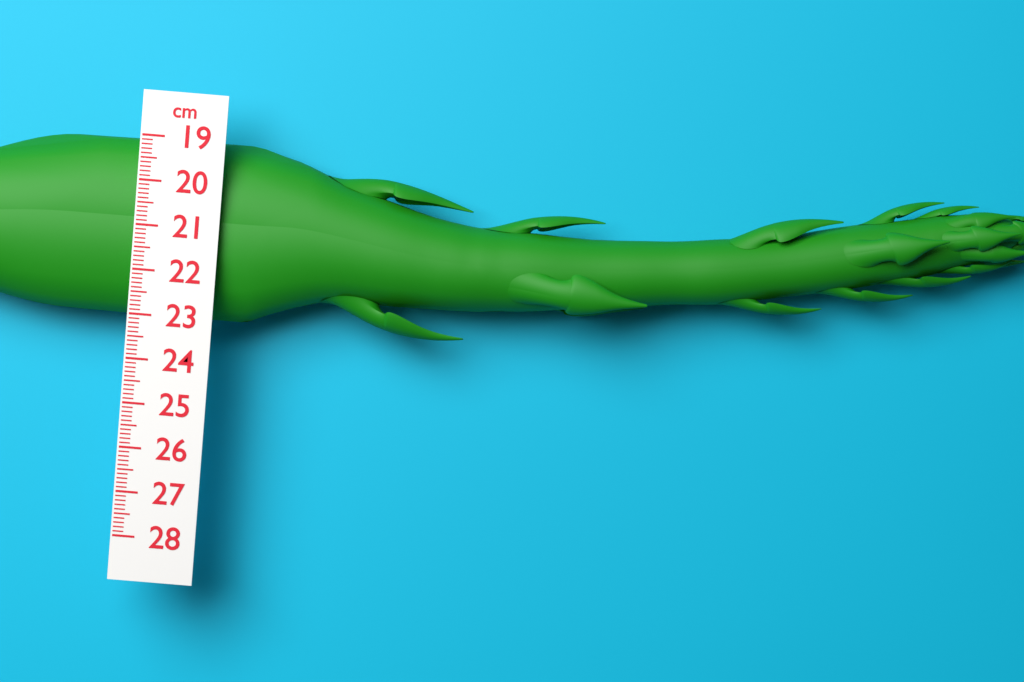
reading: 23.1 cm
